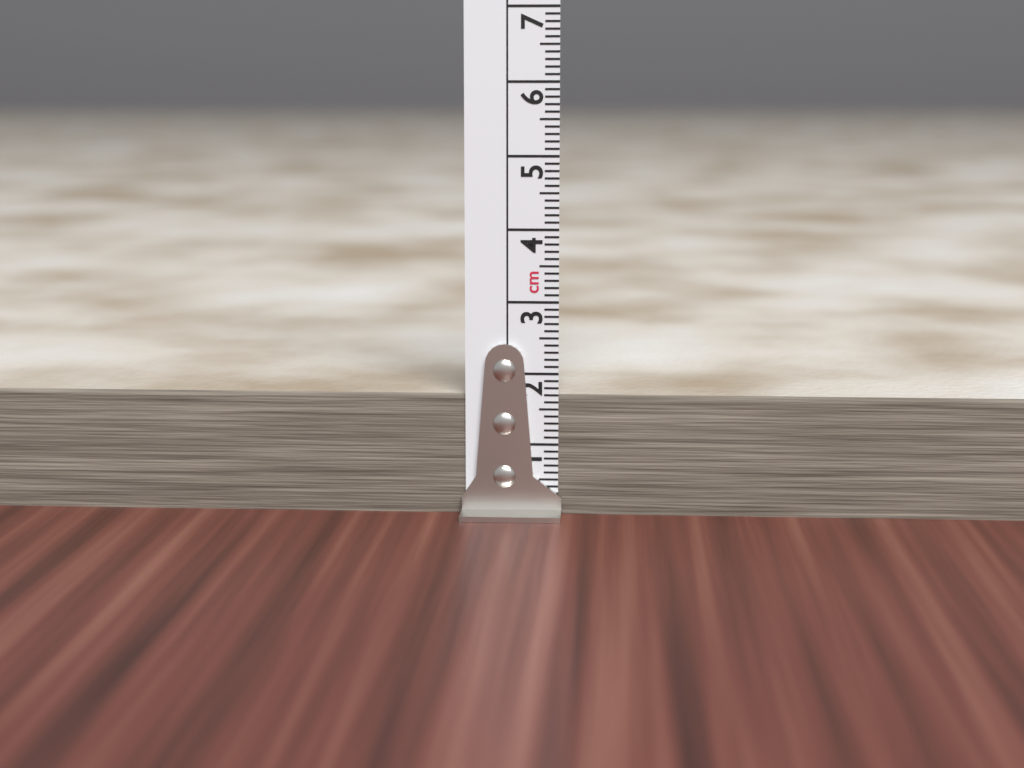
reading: 1.7 cm
